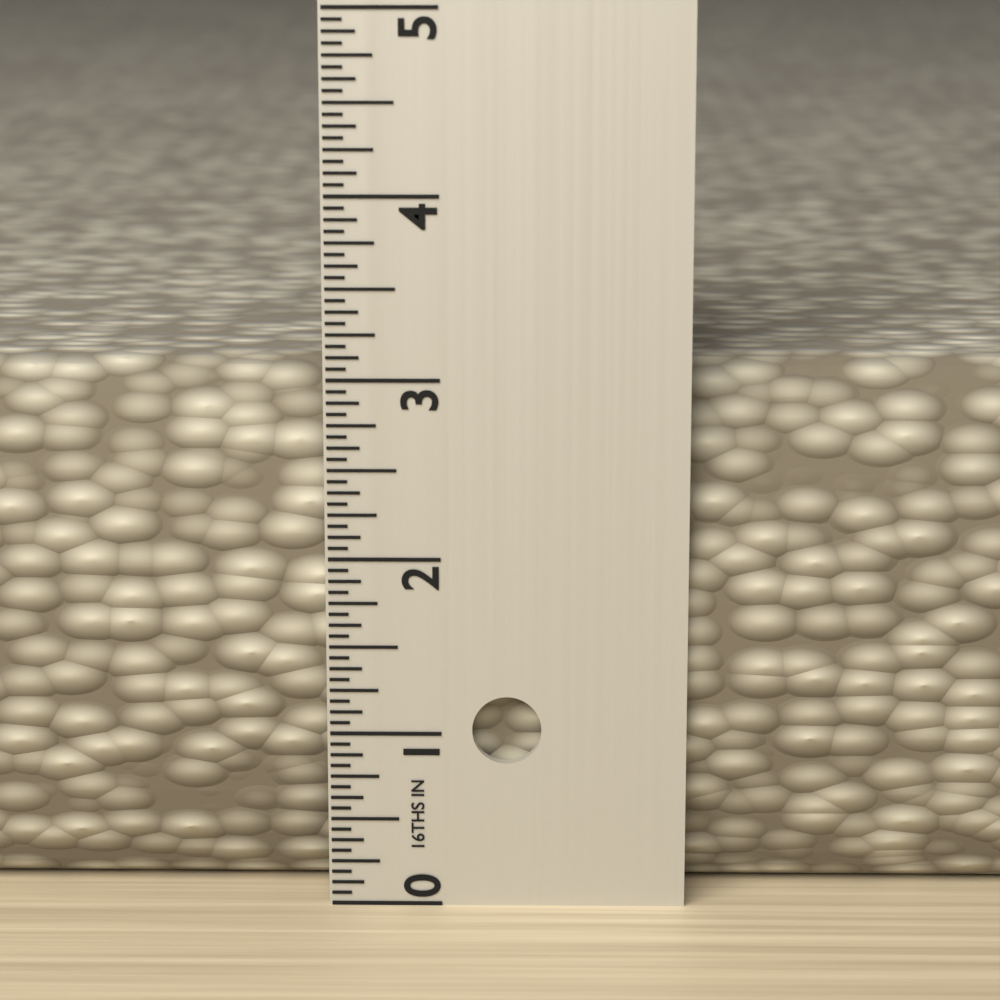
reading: 3.0625 in
